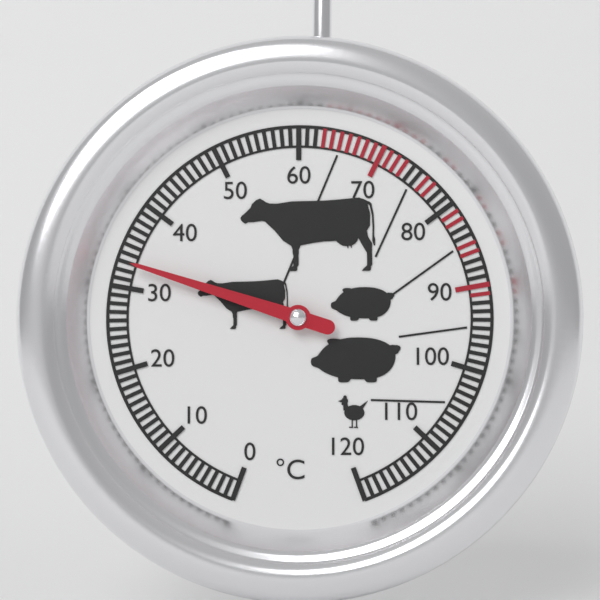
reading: 33 °C
